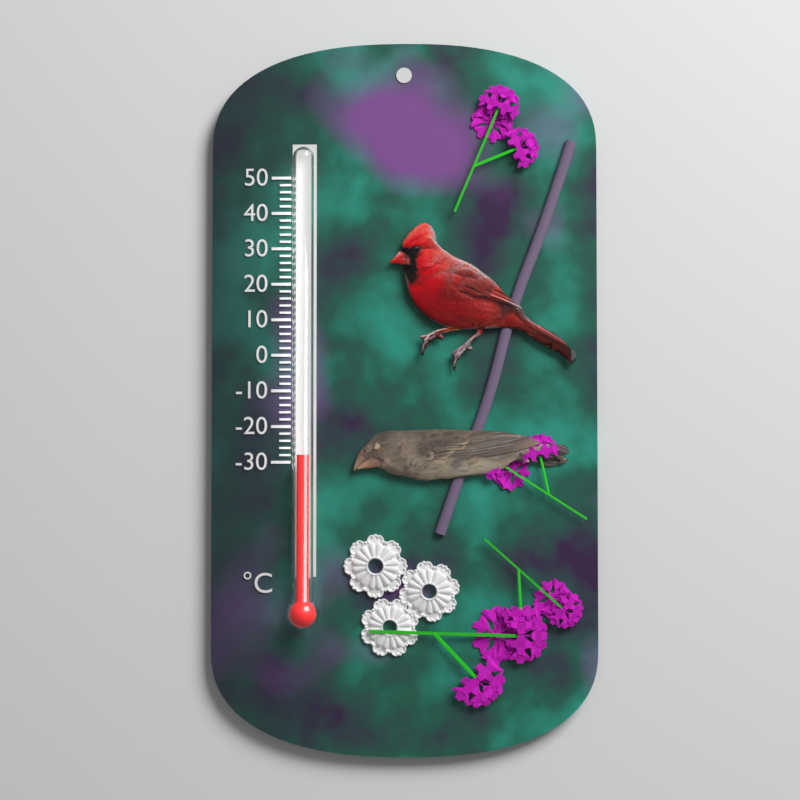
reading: -28 °C
